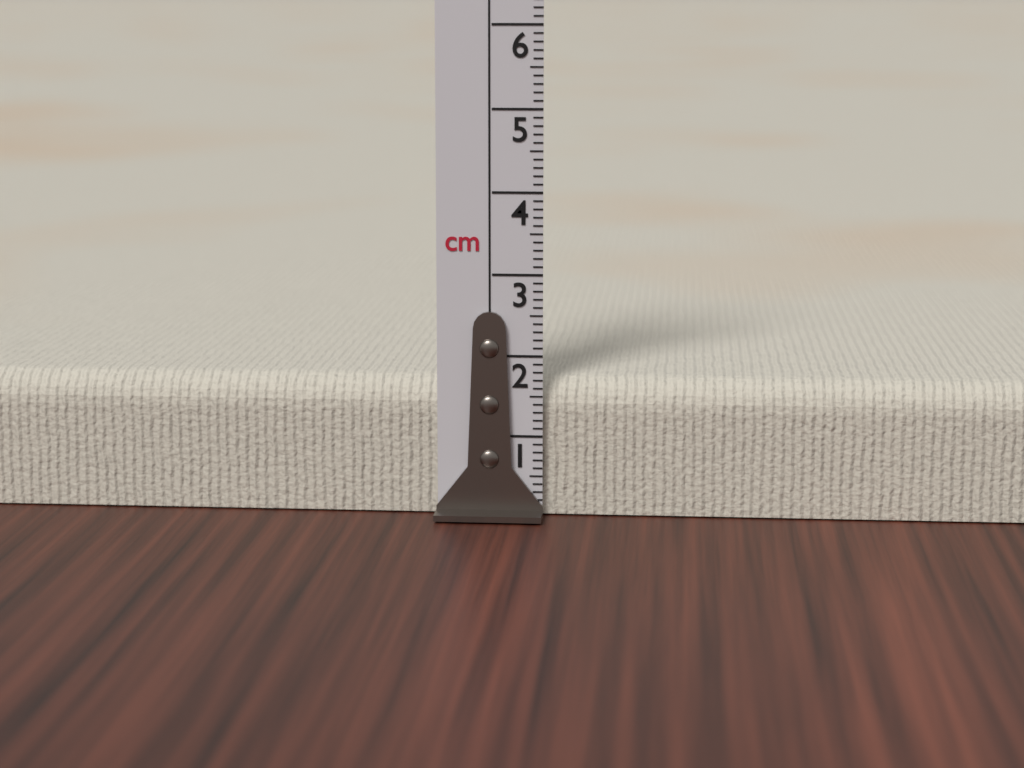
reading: 1.7 cm
